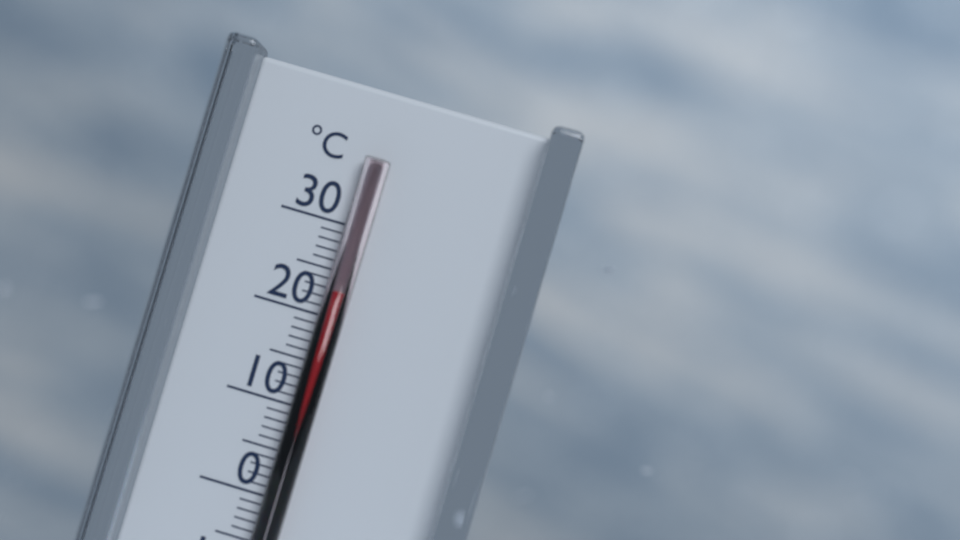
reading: 23 °C
